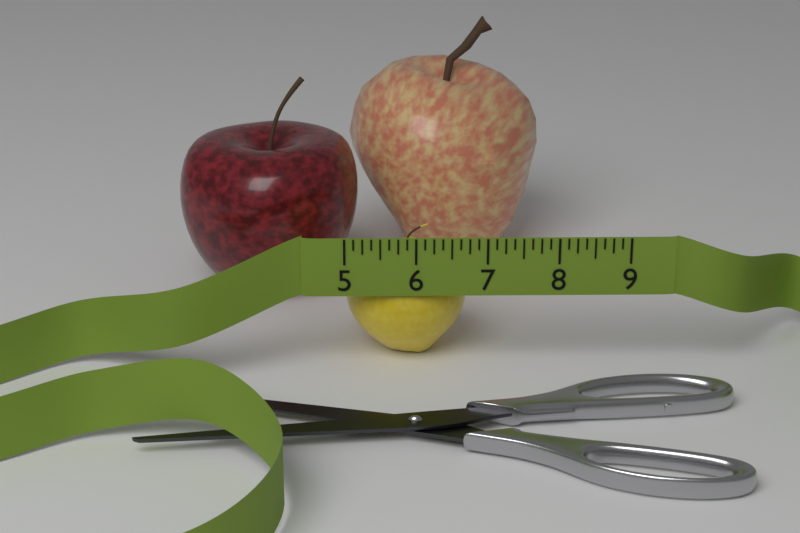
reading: 6.750 (no unit)
